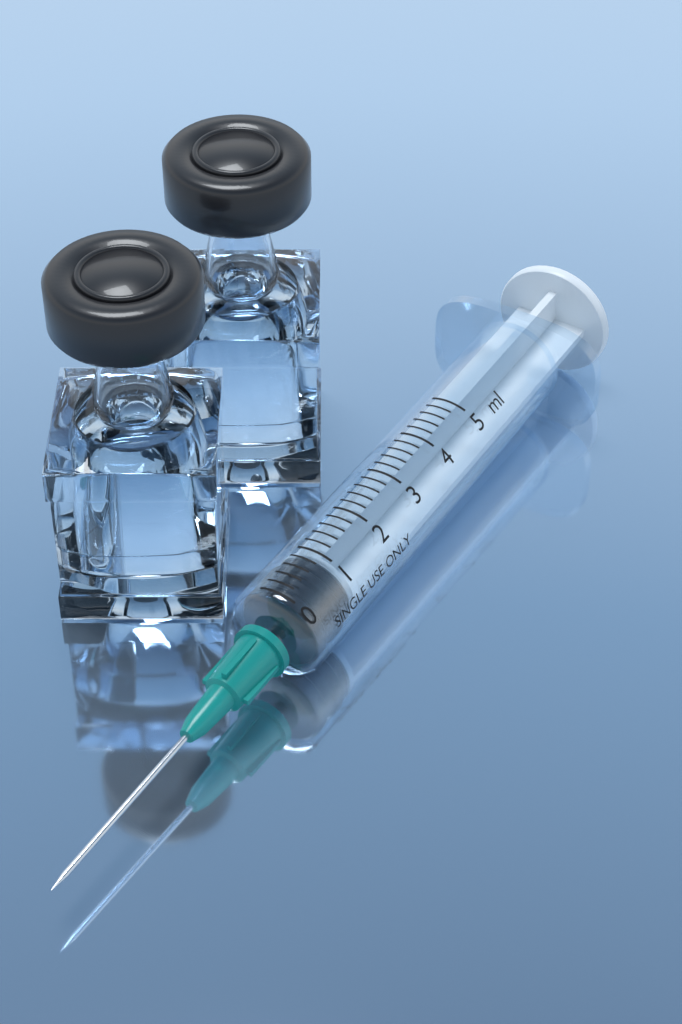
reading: 0.0 ml
